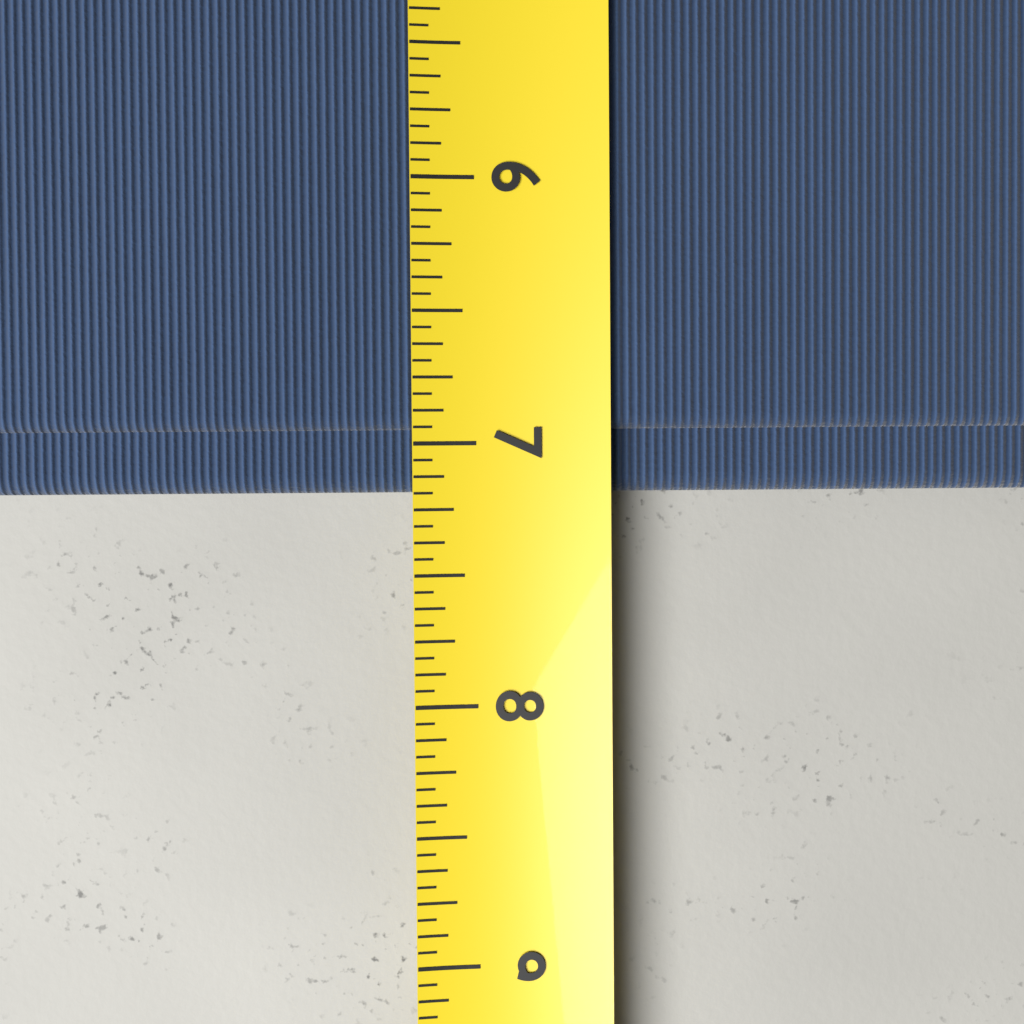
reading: 7.1875 (no unit)
